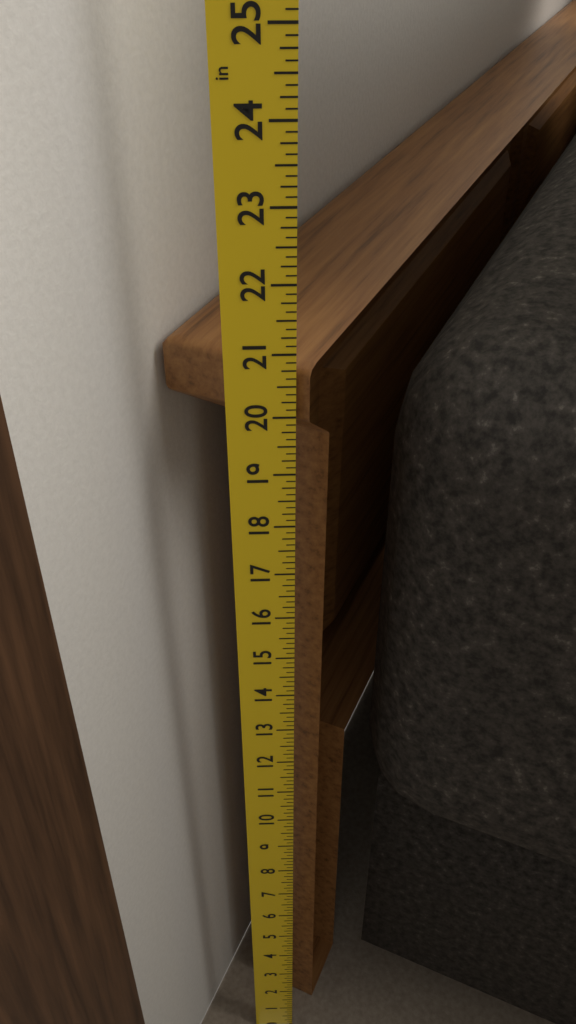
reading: 20.750 in
